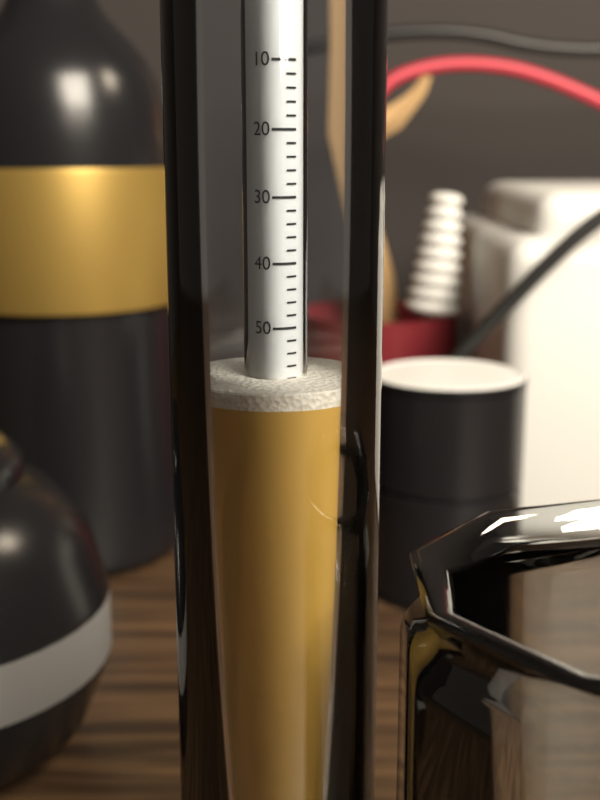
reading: 58 (no unit)
